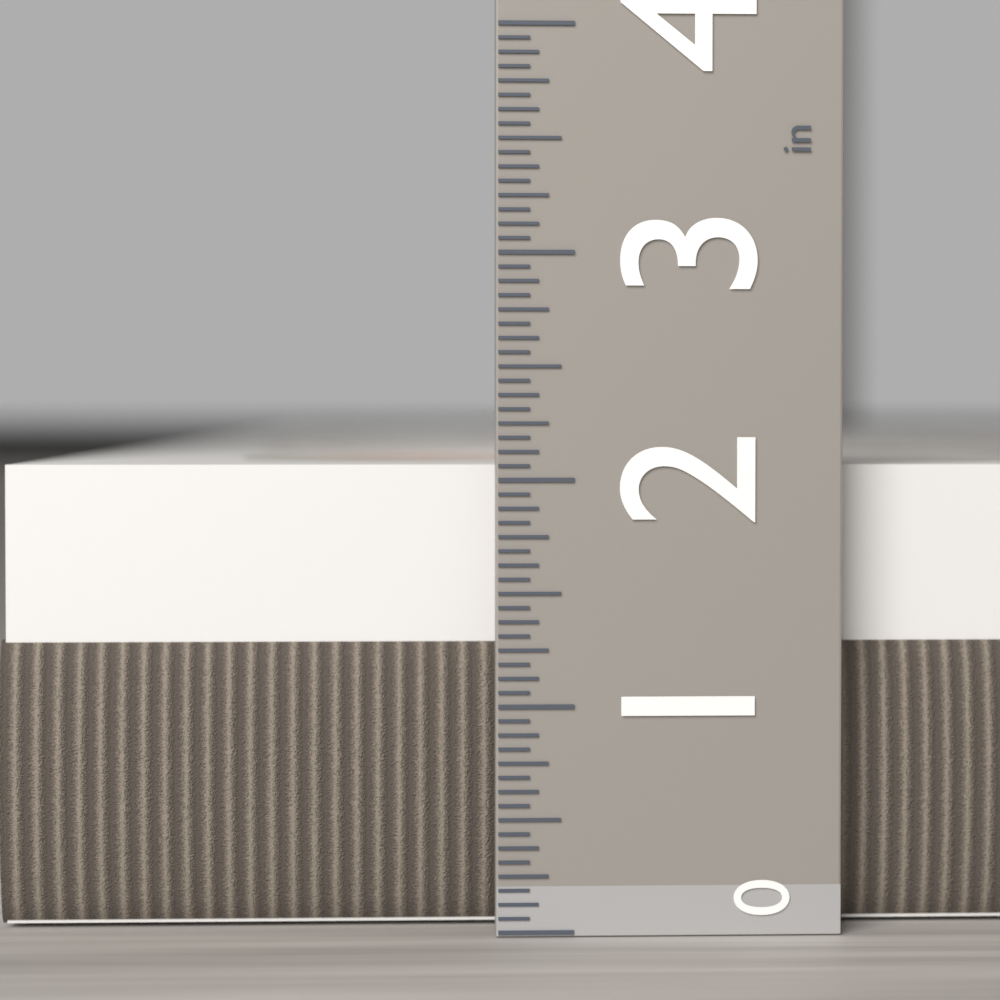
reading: 2.0625 in
